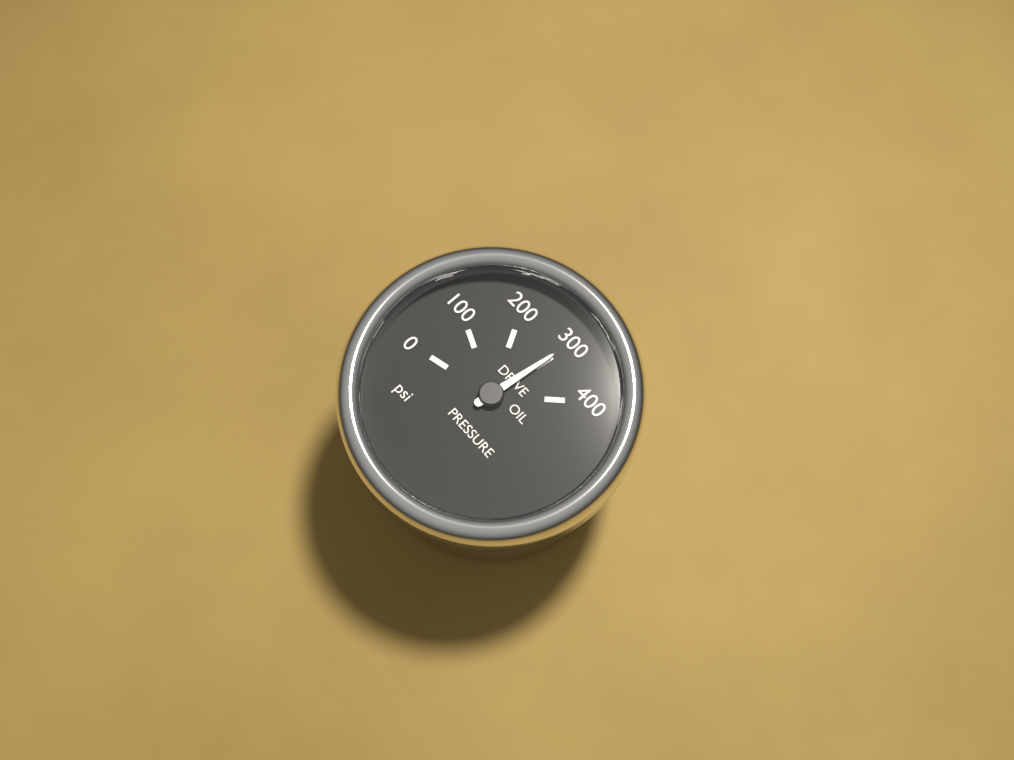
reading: 300 psi
